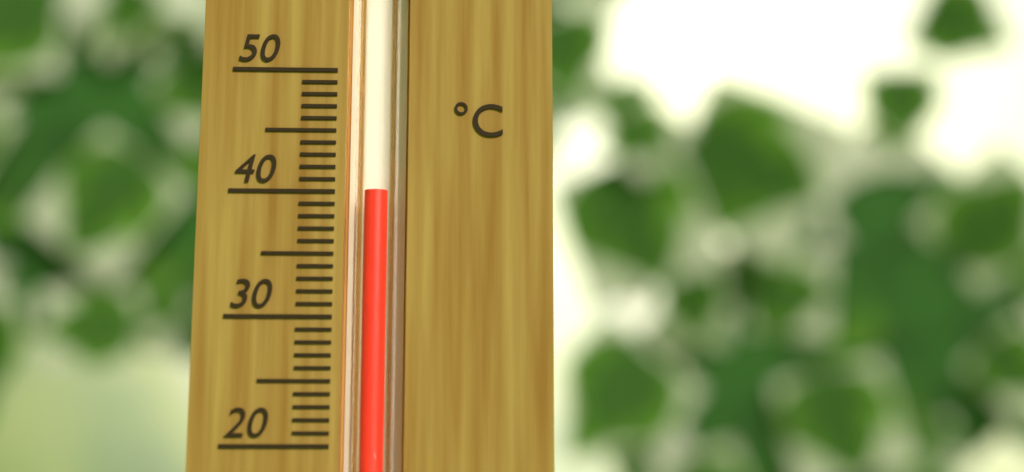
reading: 40 °C
